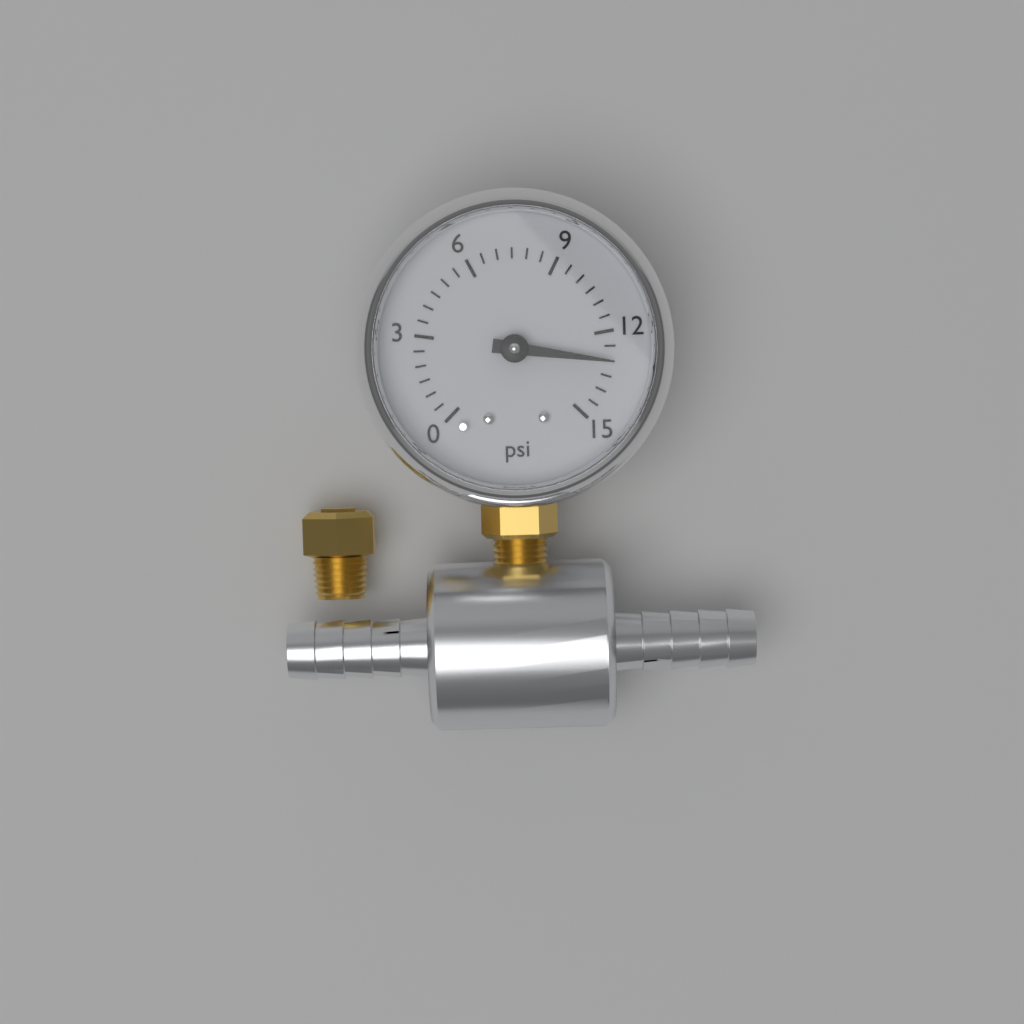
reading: 13.0 psi
